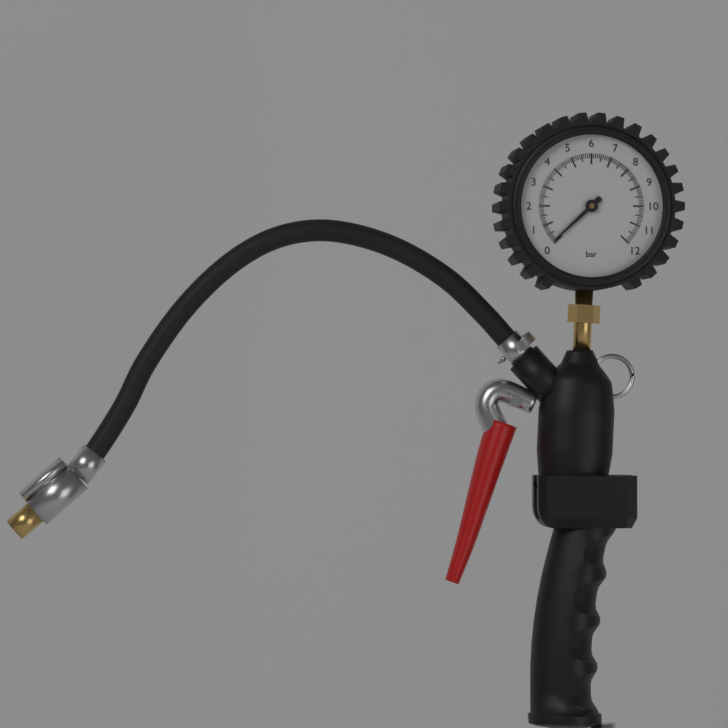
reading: 0.1 bar
